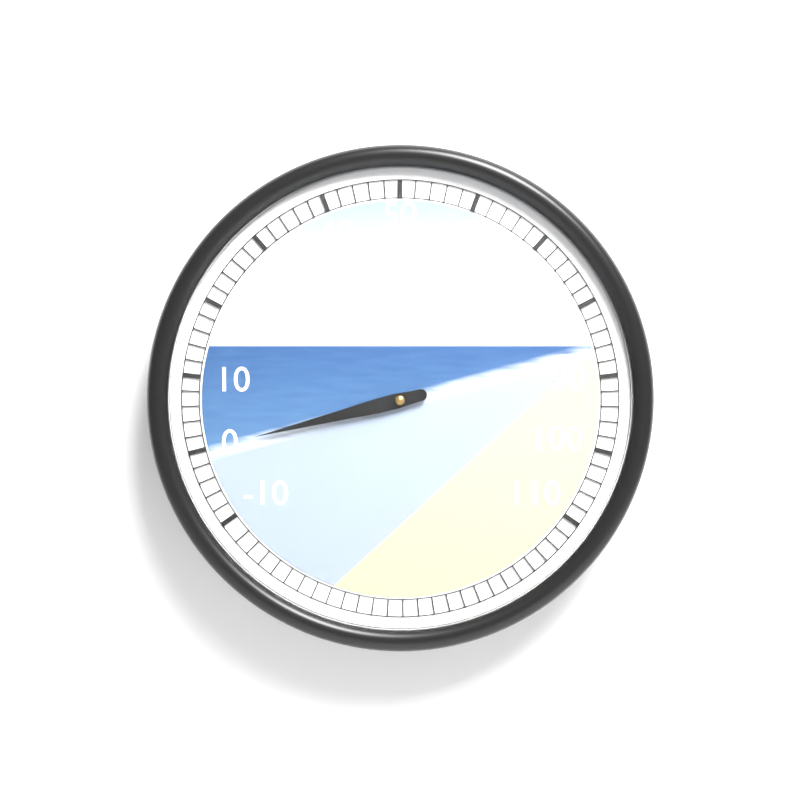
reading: 0 (no unit)
